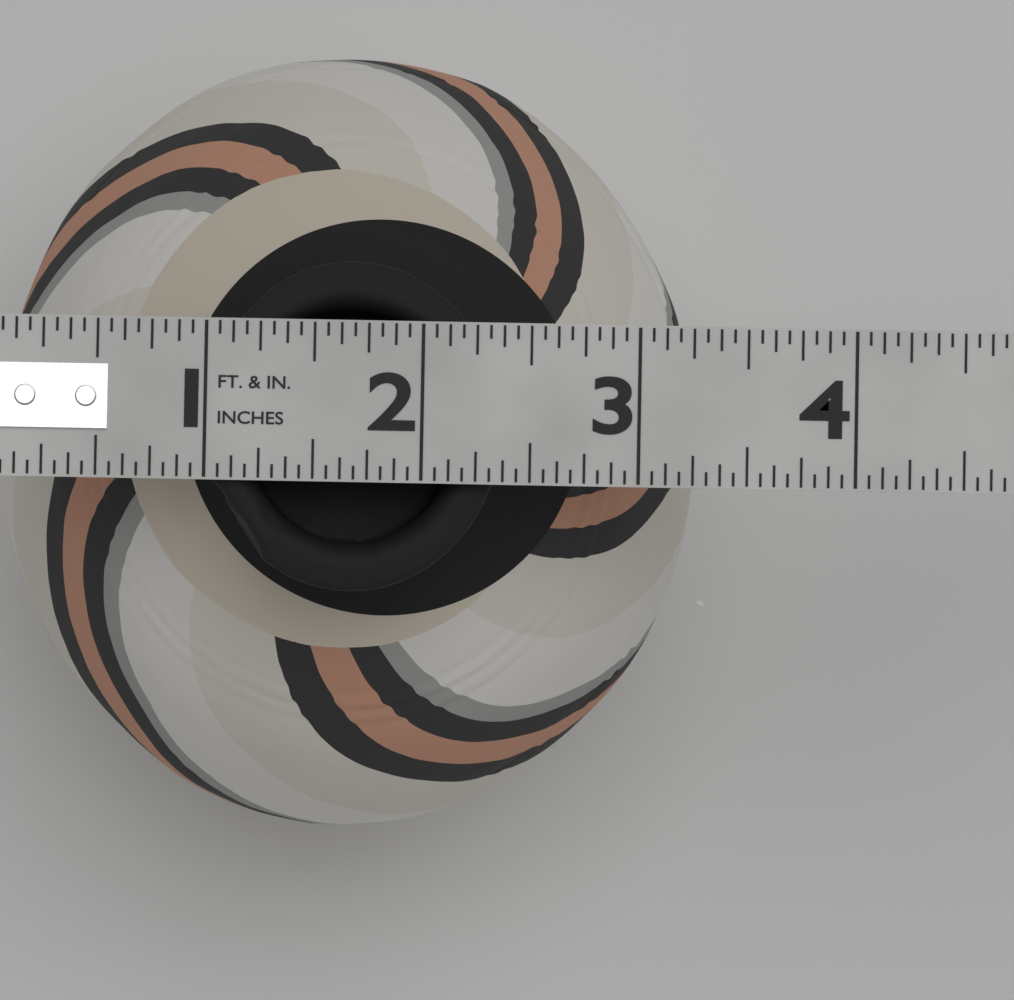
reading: 3.3125 in
